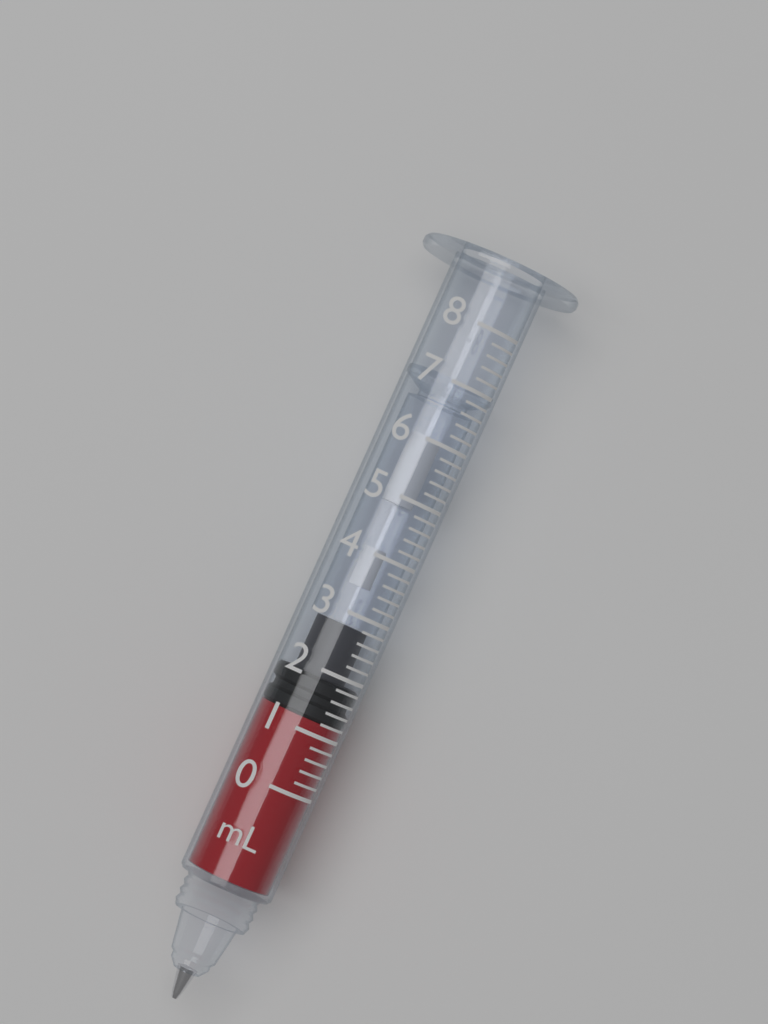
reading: 1.2 mL
